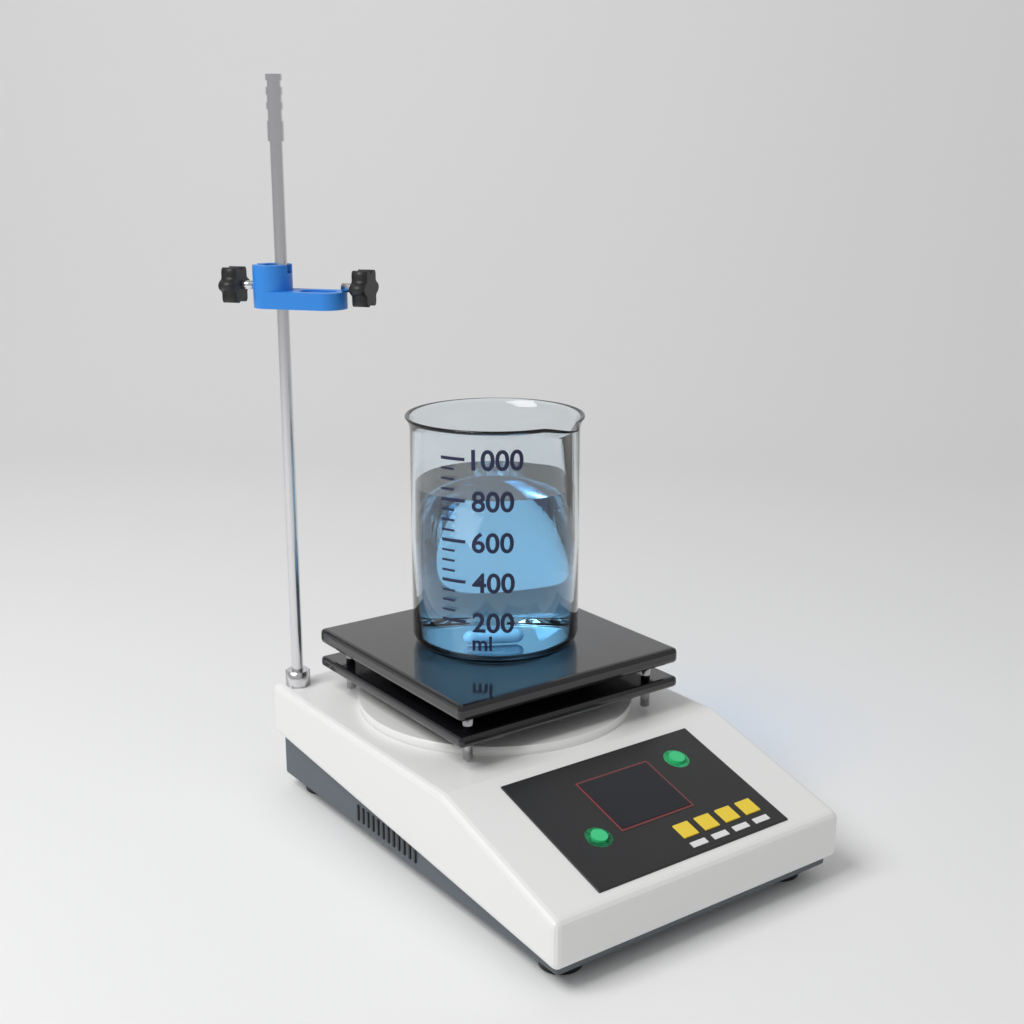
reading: 800 ml
